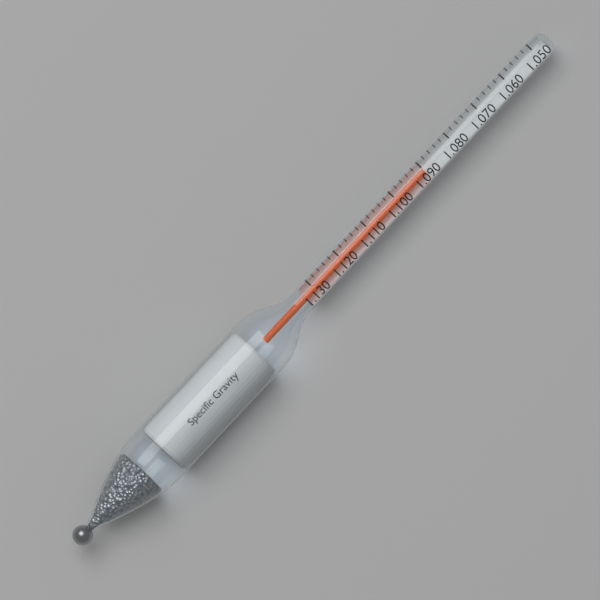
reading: 1.090 (no unit)
